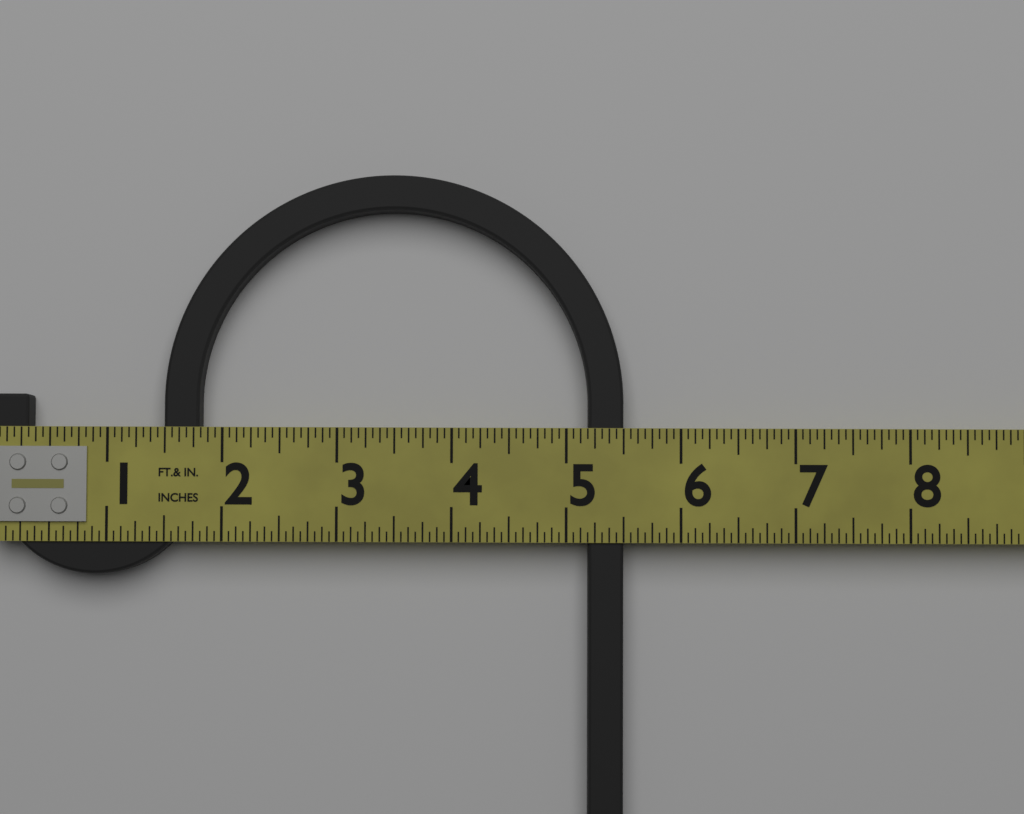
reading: 5.5000 in
